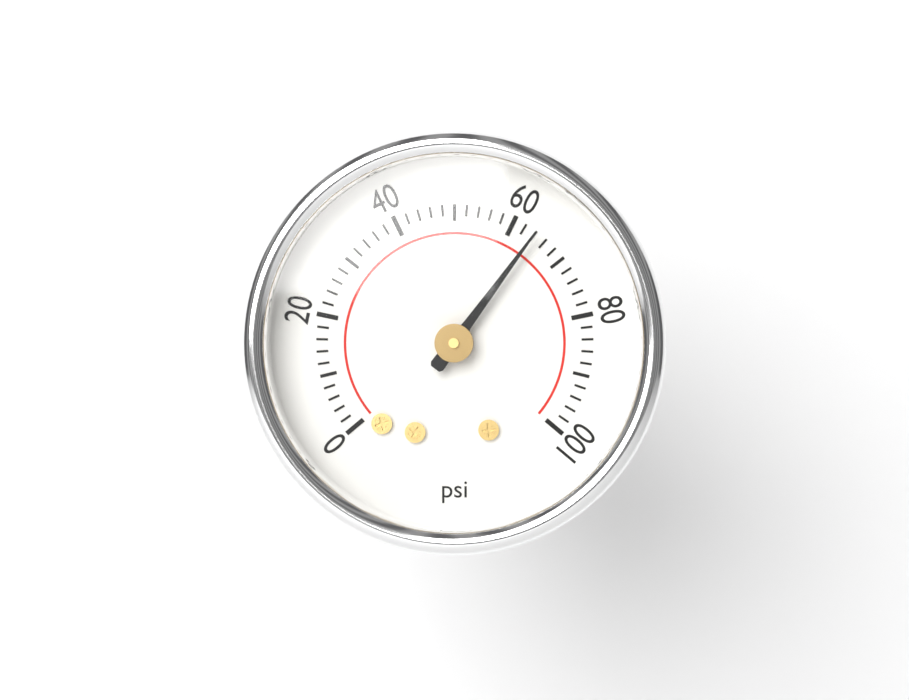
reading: 64 psi
